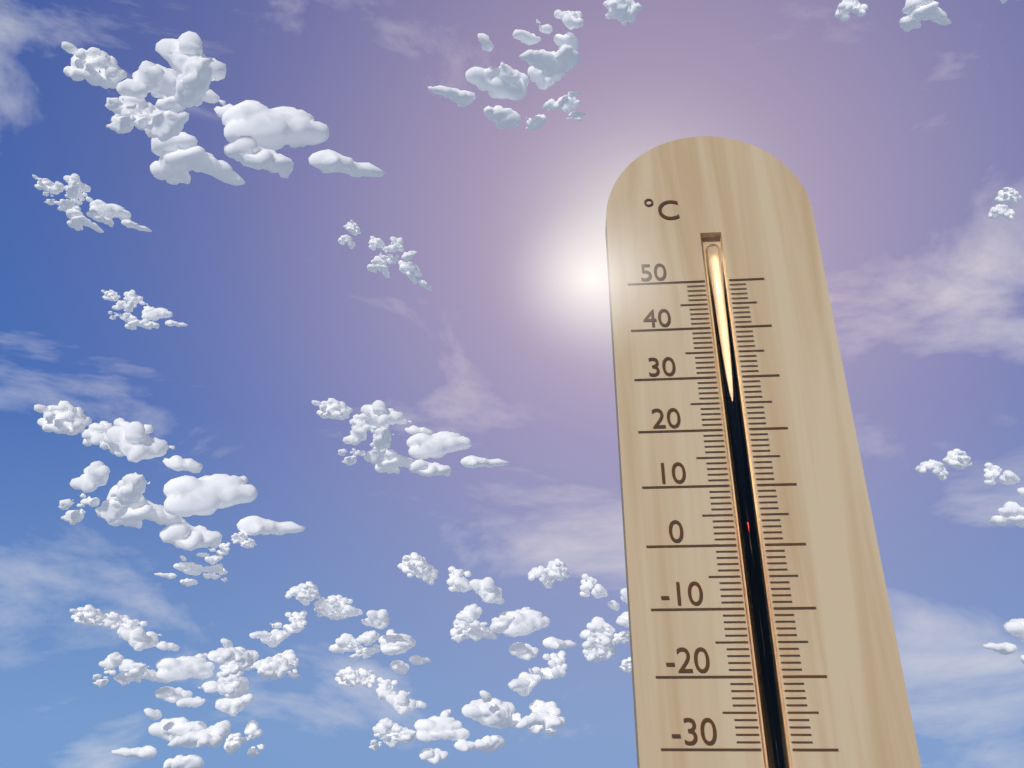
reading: 4 °C
